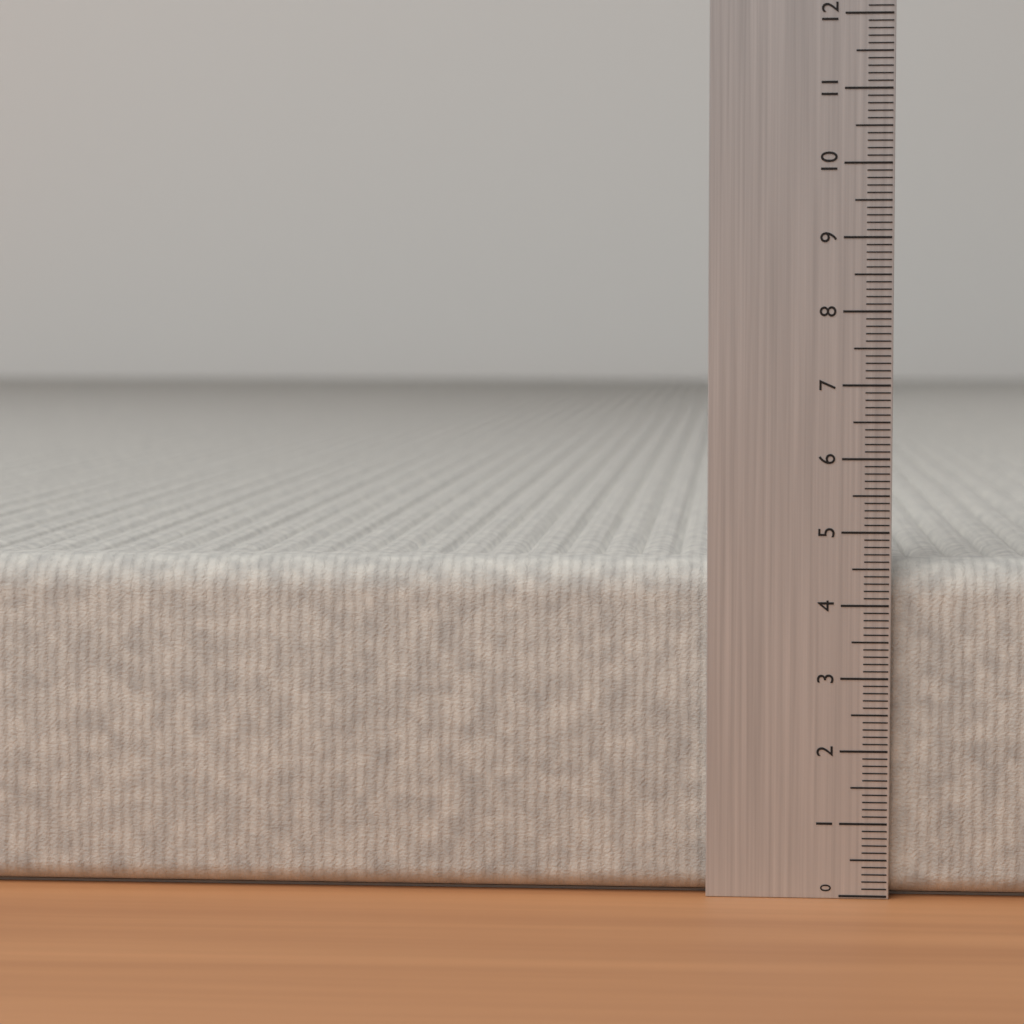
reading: 4.6 (no unit)
